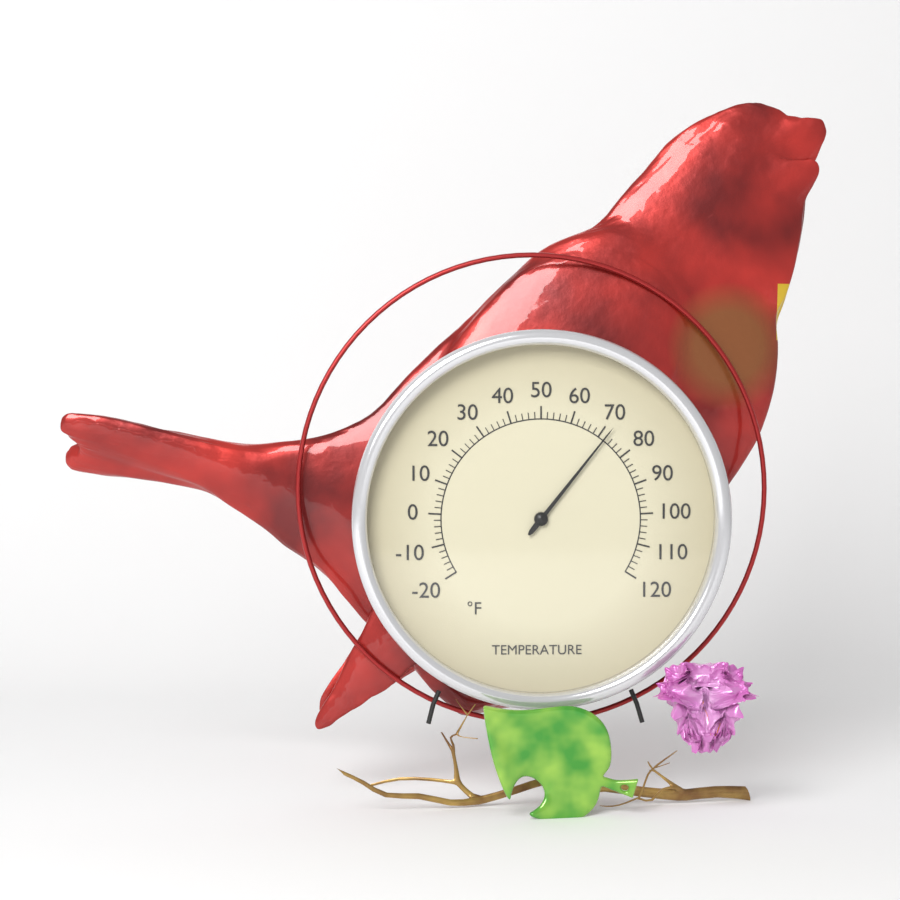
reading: 72 °F
